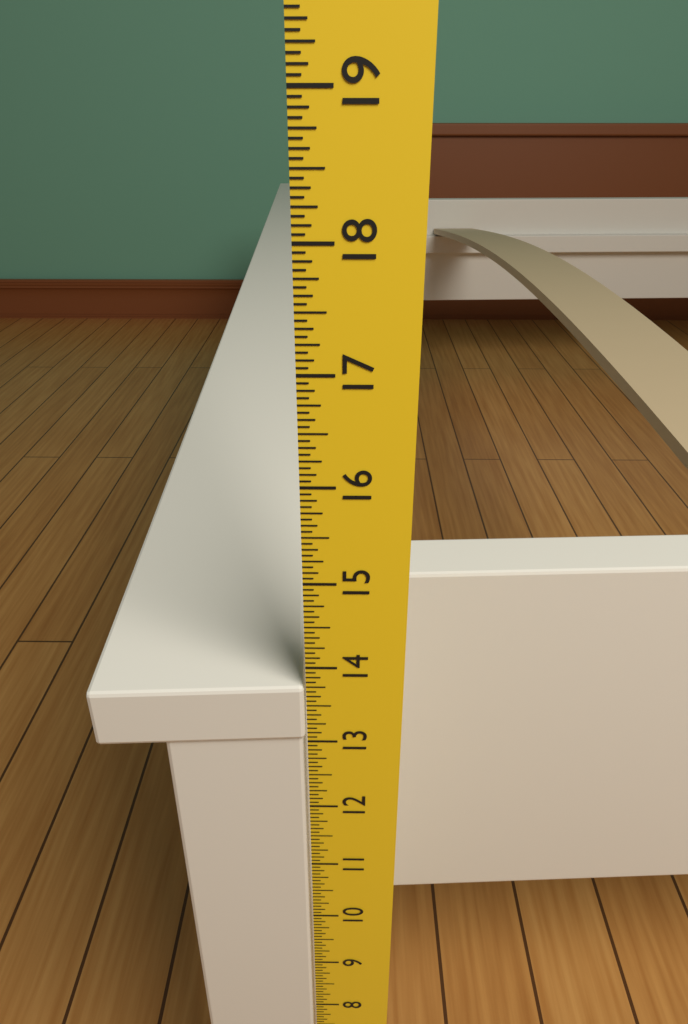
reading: 13.7500 in
